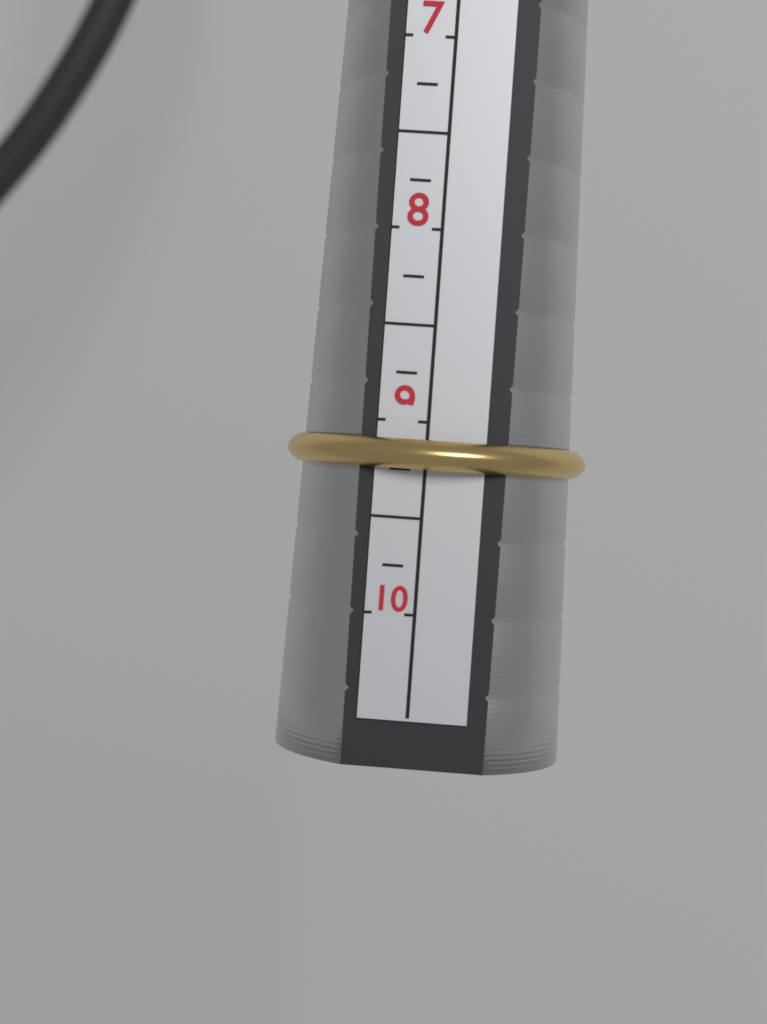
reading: 9.25 (no unit)
